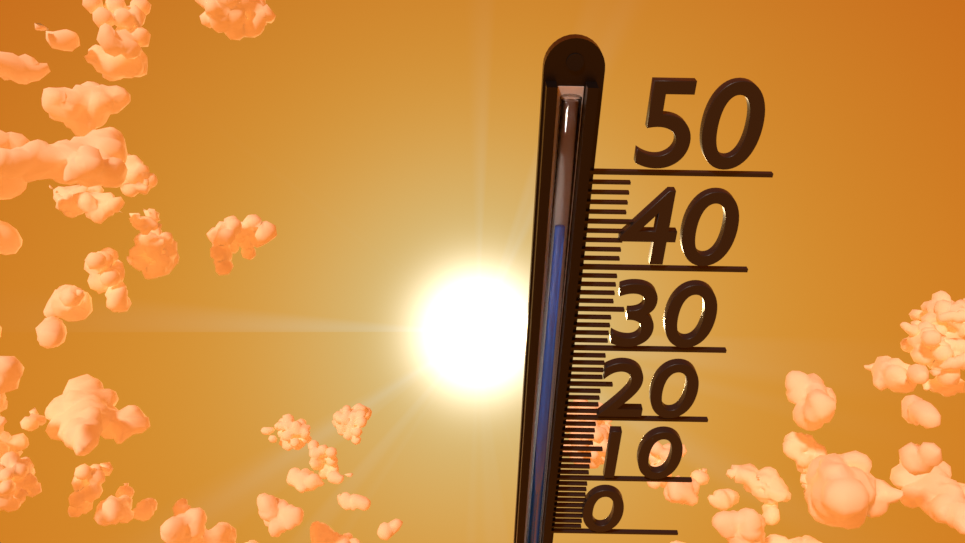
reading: 45 (no unit)
